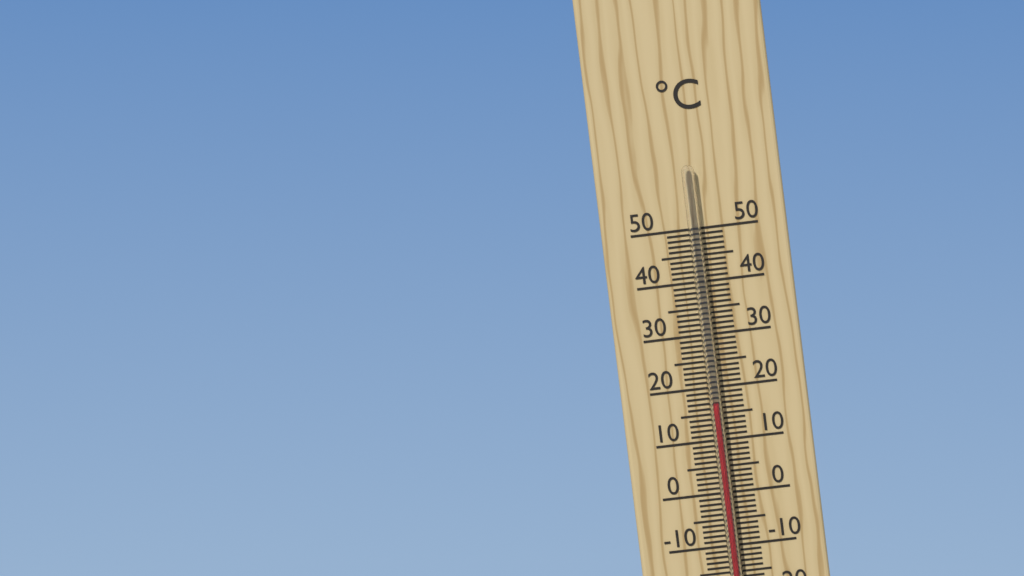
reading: 17 °C
